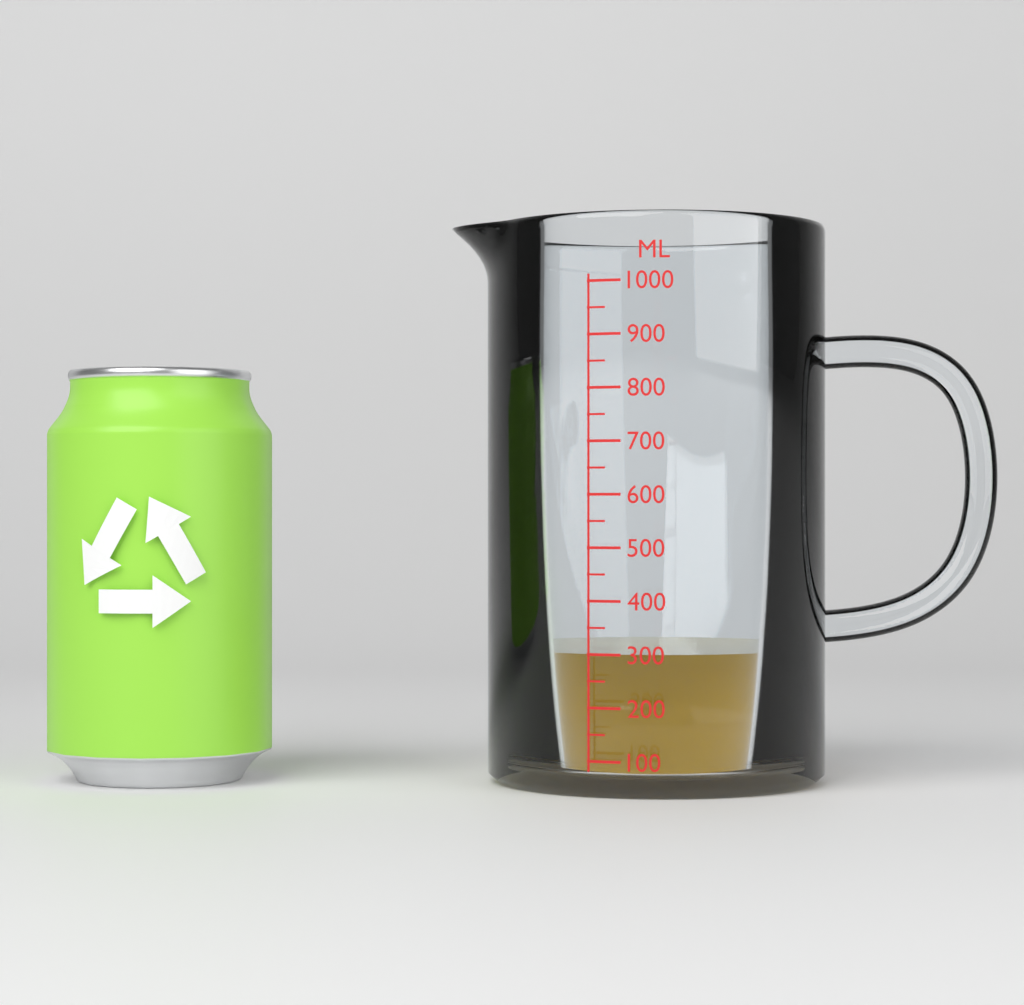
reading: 300 ml
